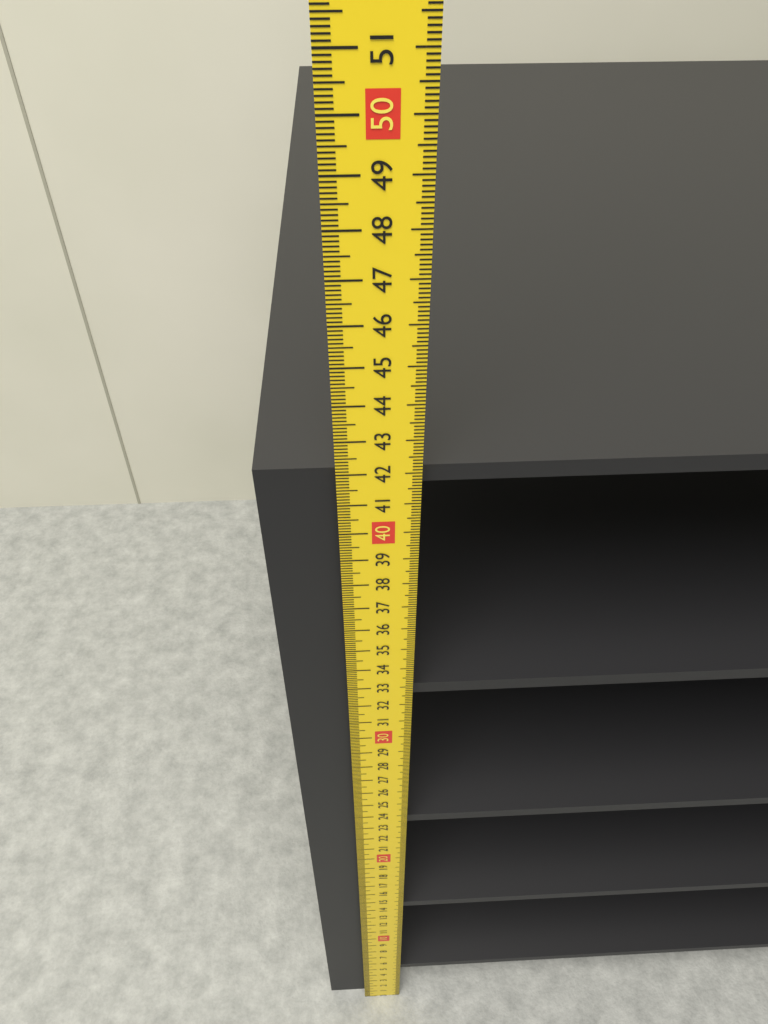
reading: 41.9 cm
